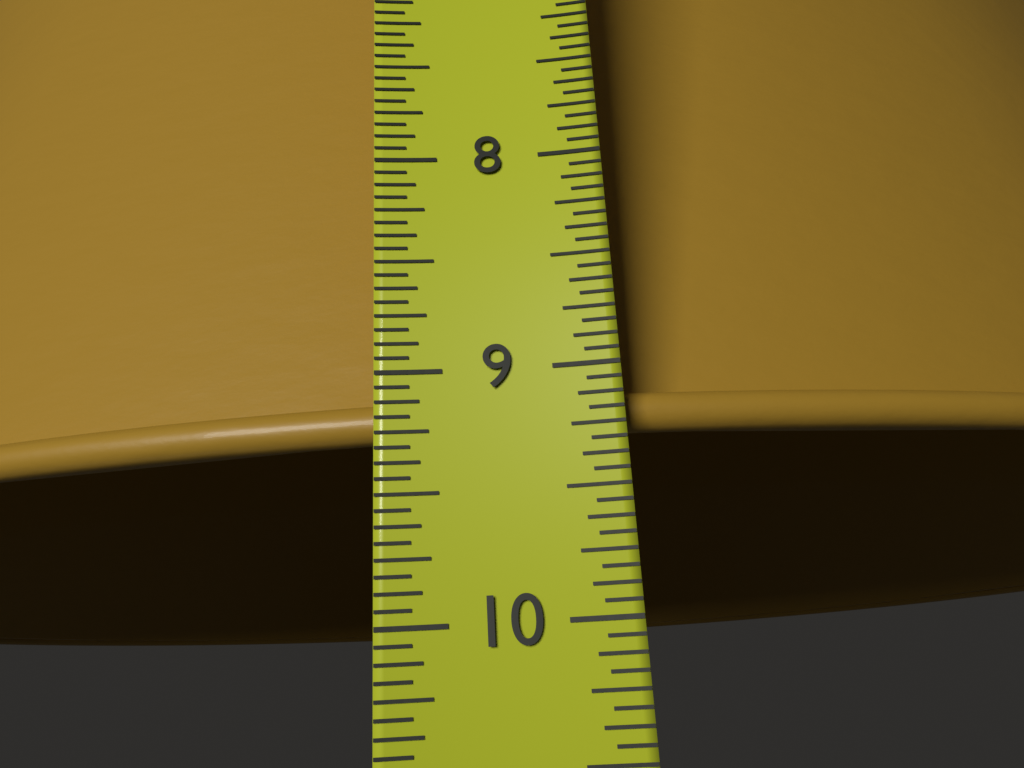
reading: 9.2500 in
